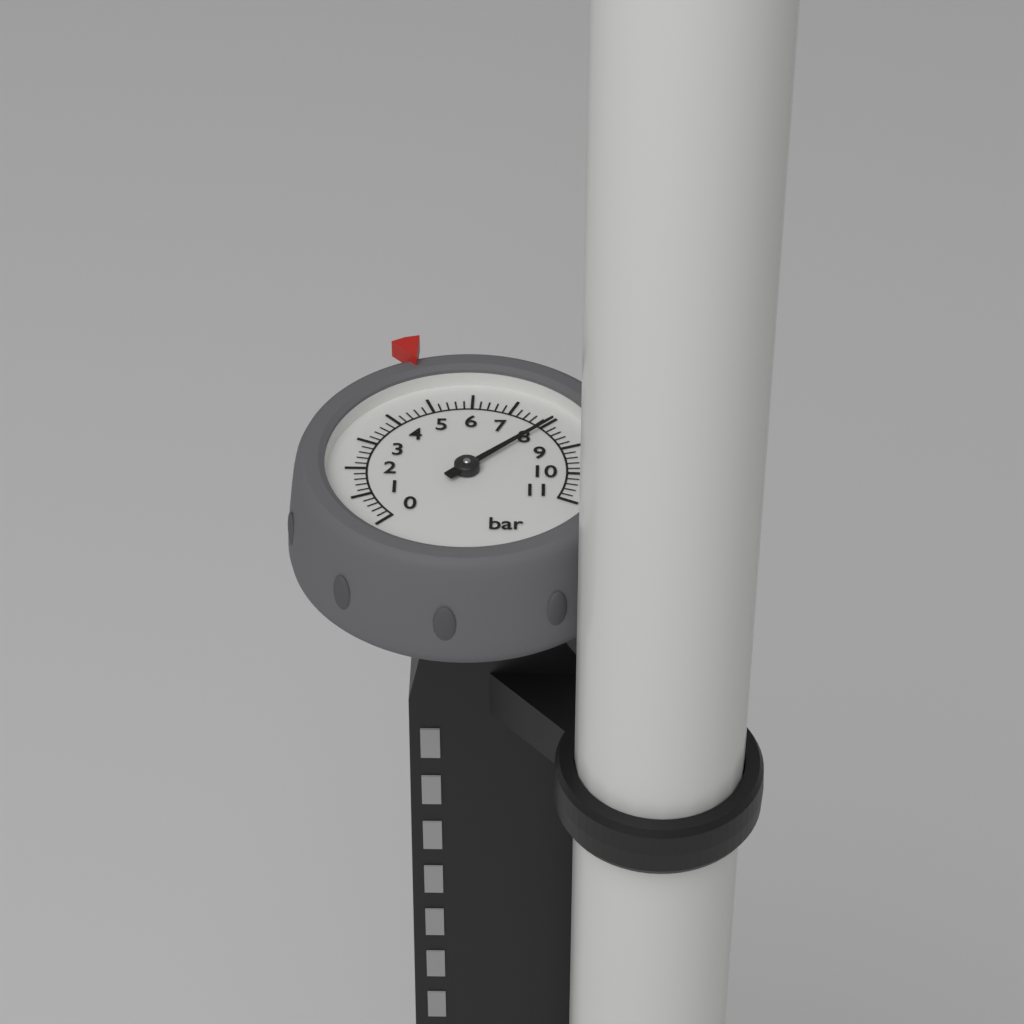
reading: 8.0 bar
